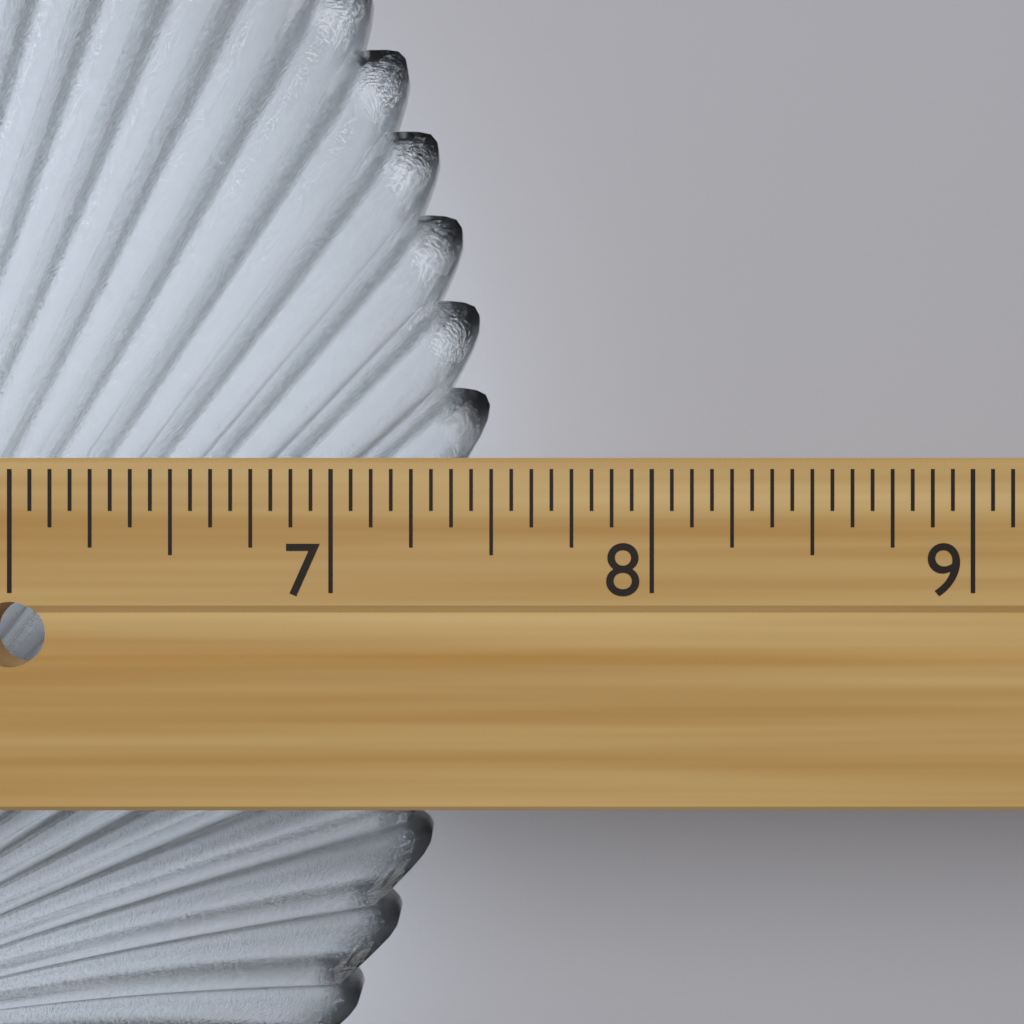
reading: 7.5000 in
